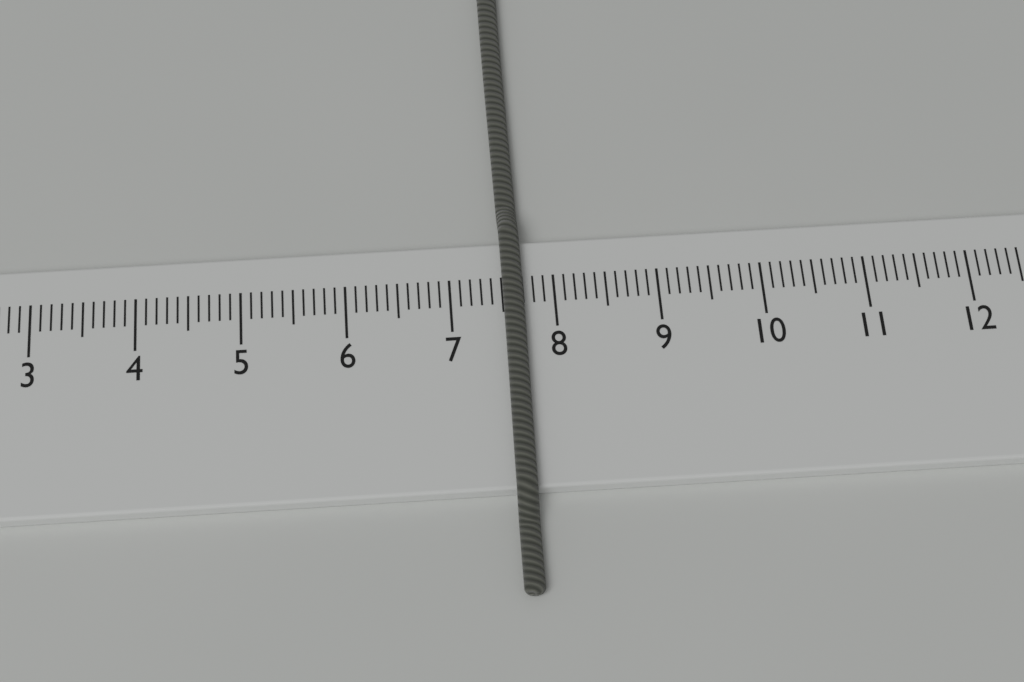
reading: 7.7 cm
